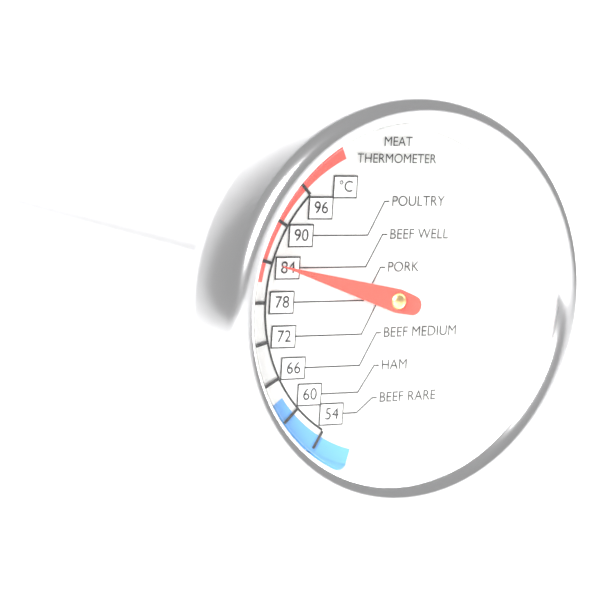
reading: 84 °C
